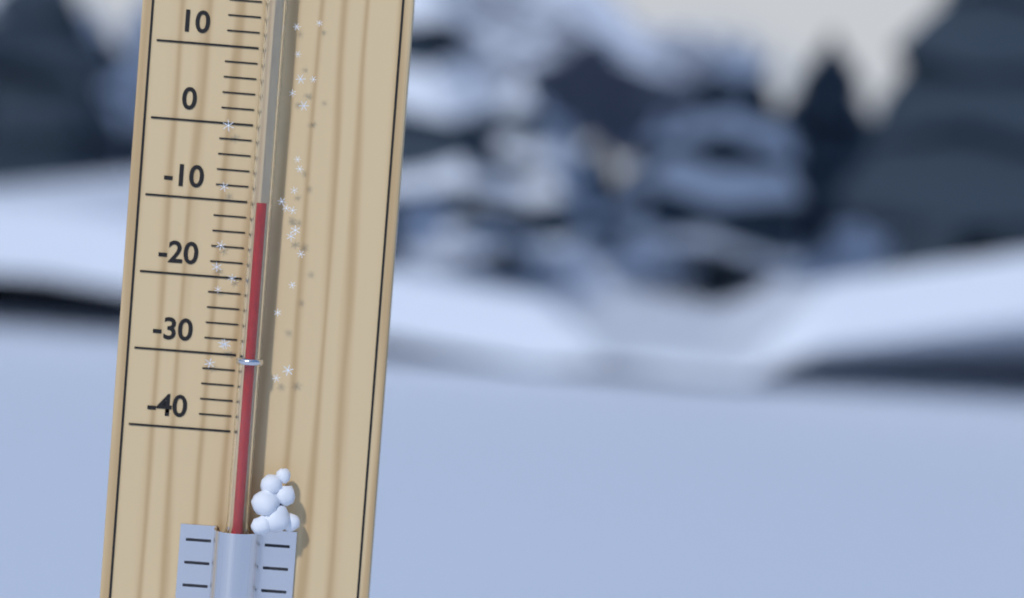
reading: -10 °C
